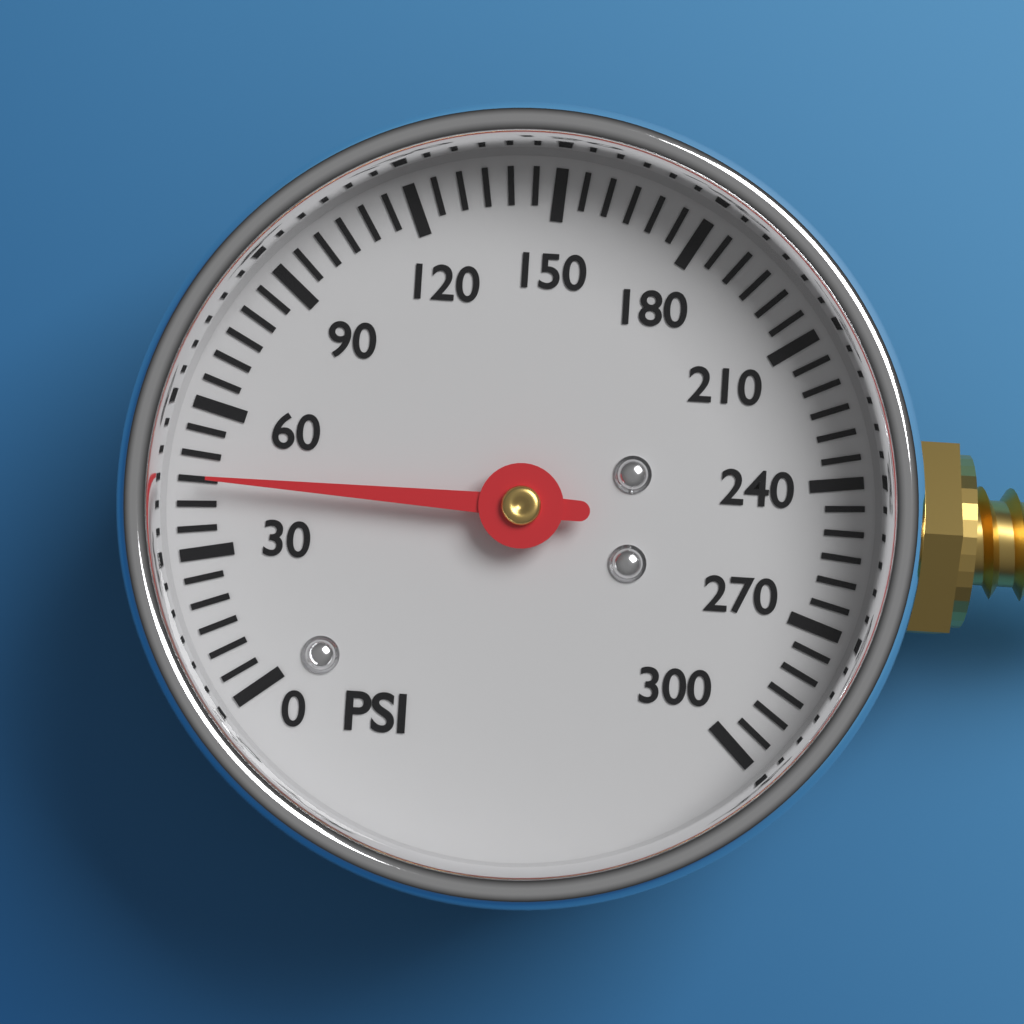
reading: 45 psi
